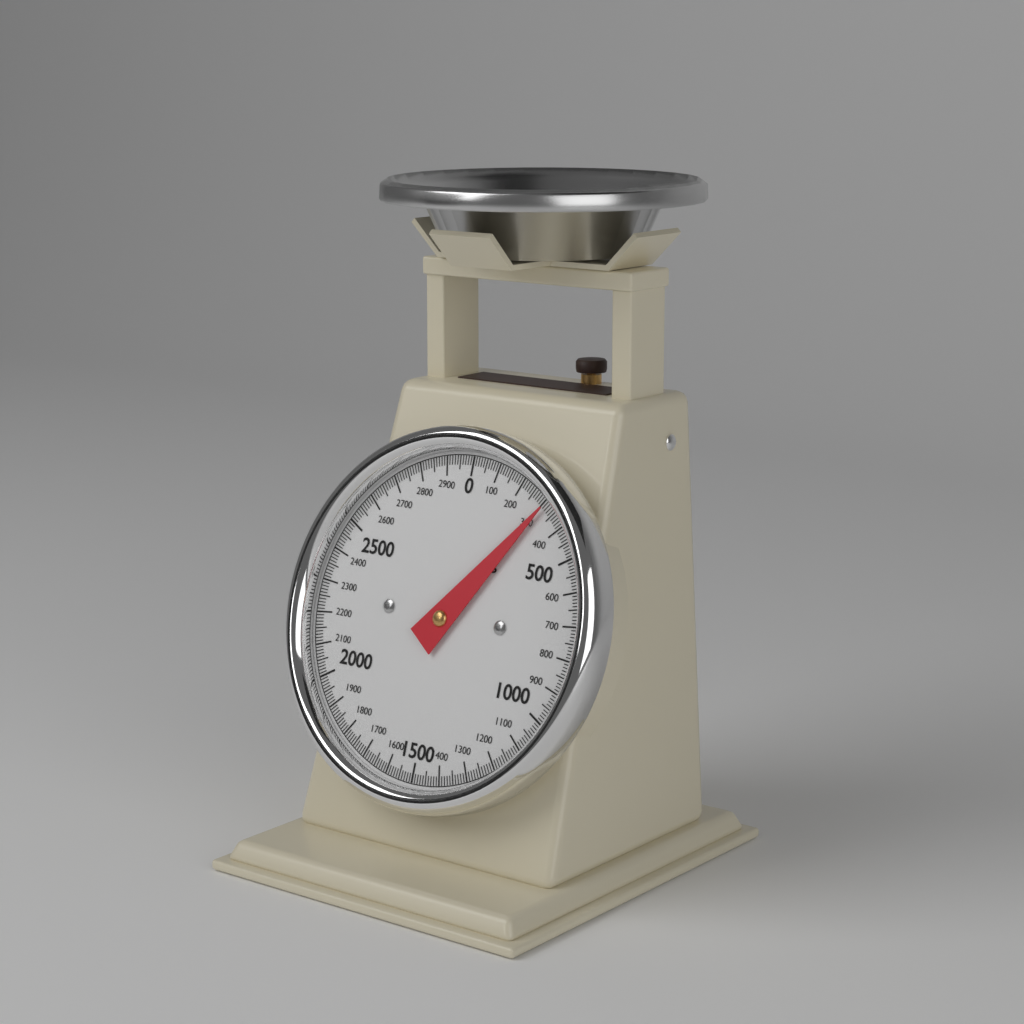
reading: 310 g
